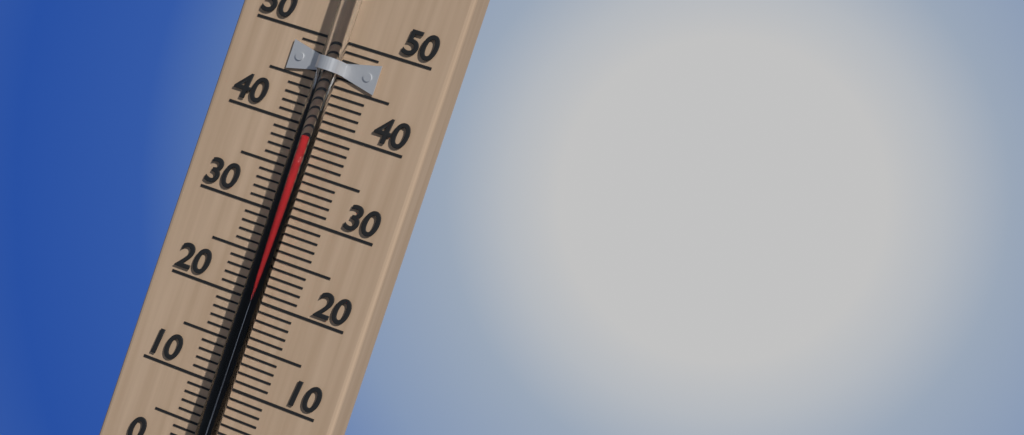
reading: 39 °C
